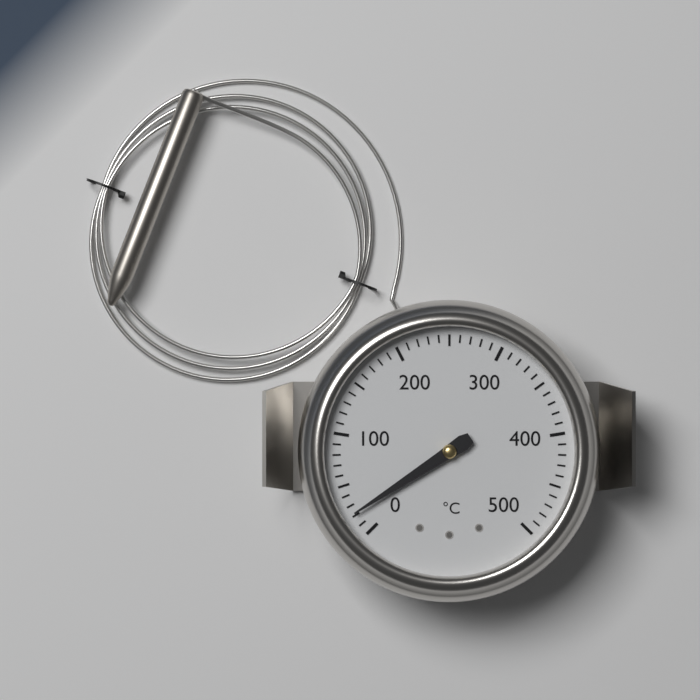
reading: 22 °C
